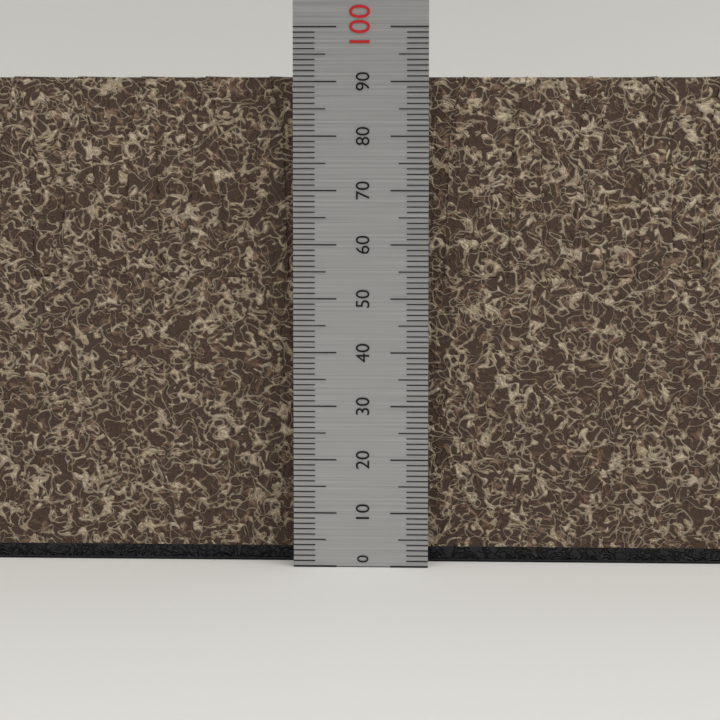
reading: 91 (no unit)
